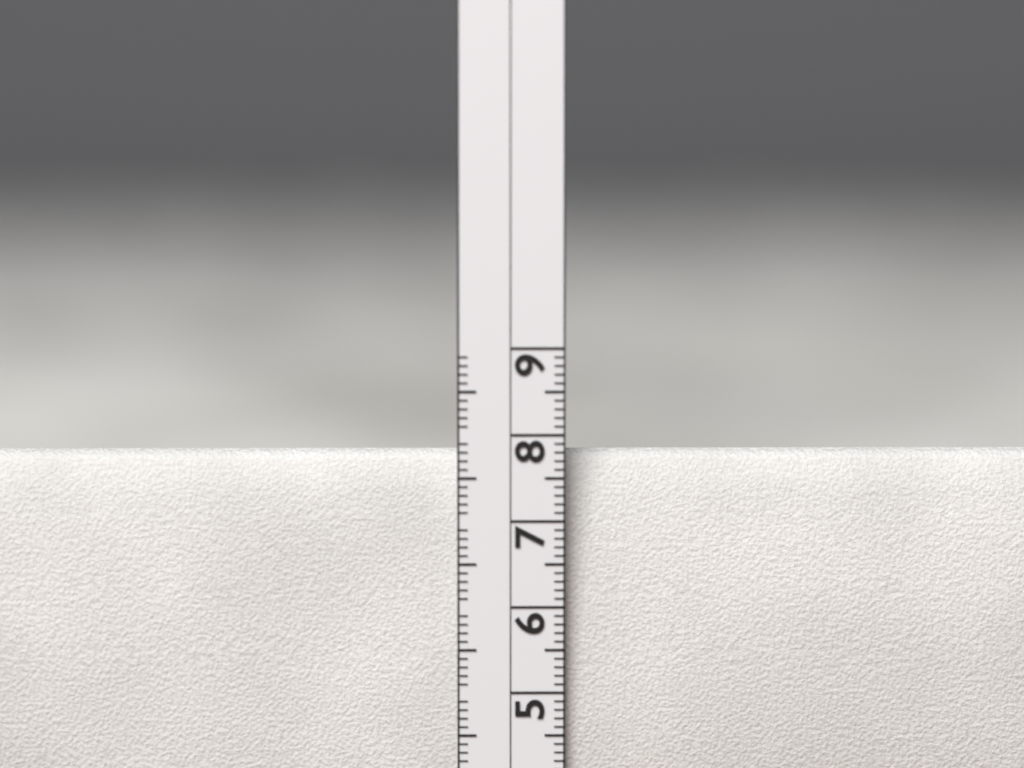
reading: 7.8 cm
